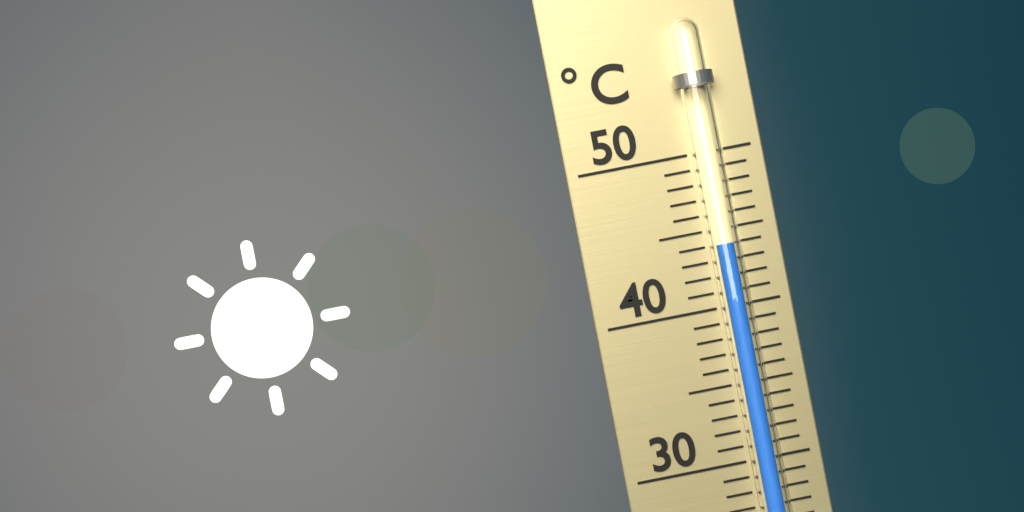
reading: 44 °C
